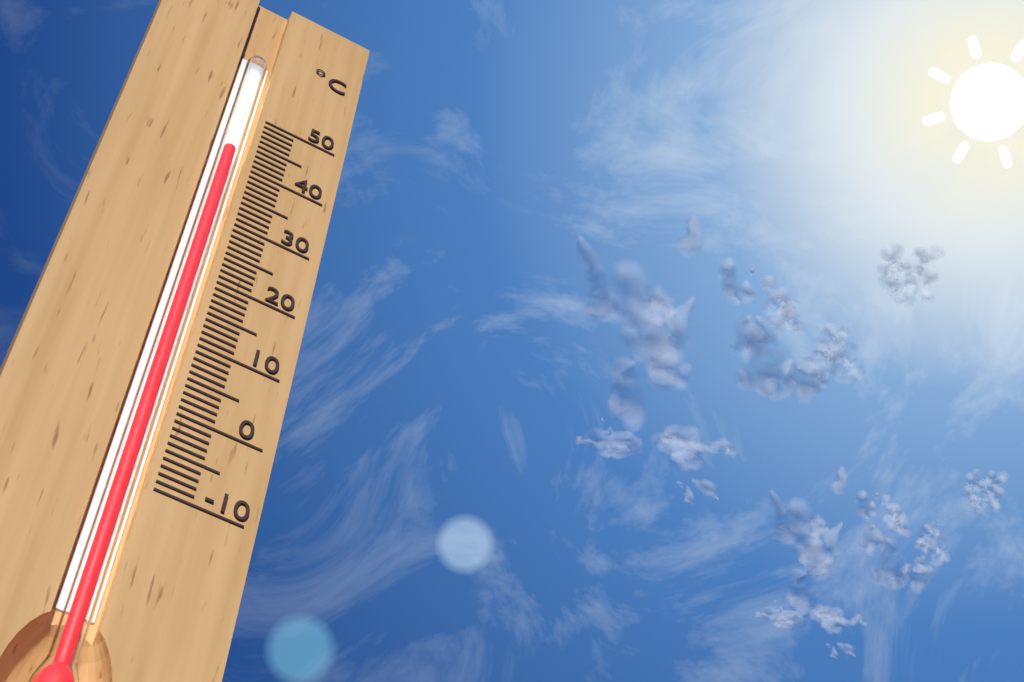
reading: 42 °C
